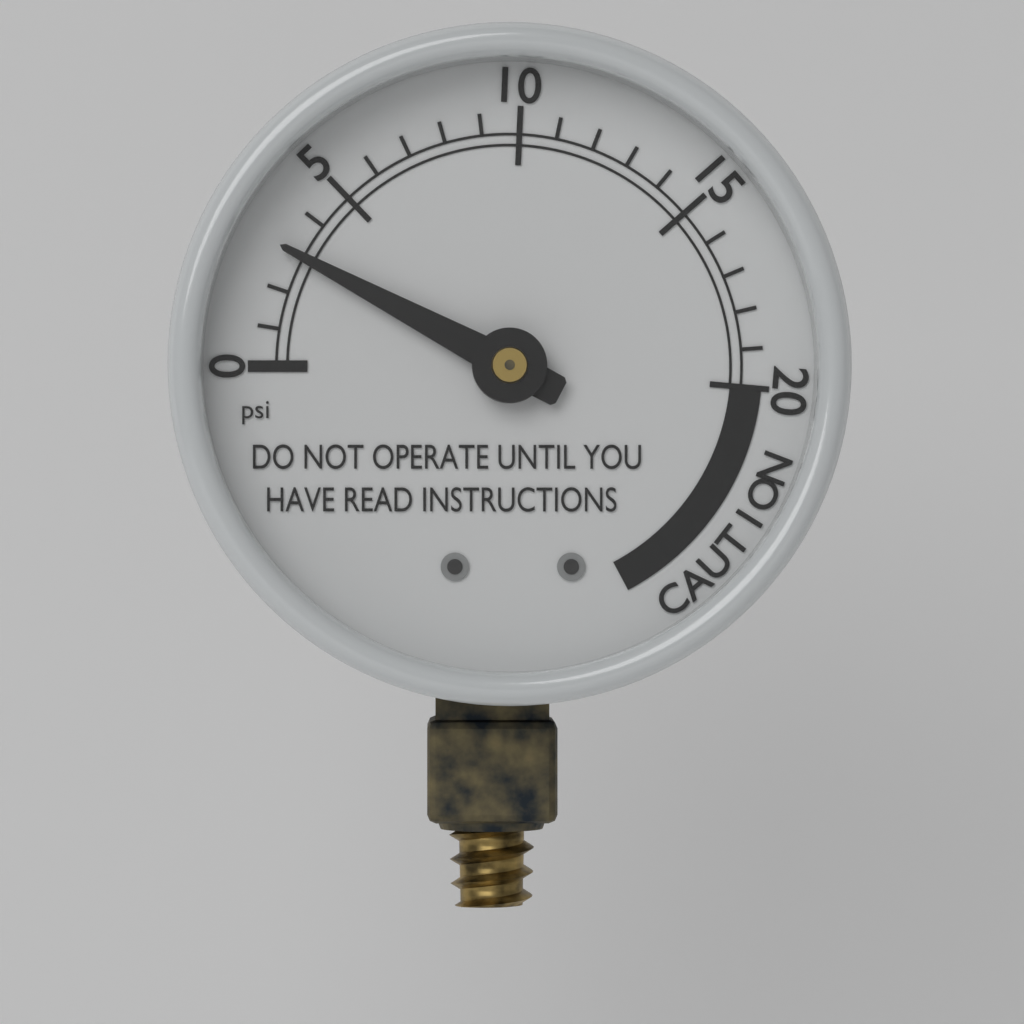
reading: 3 psi
